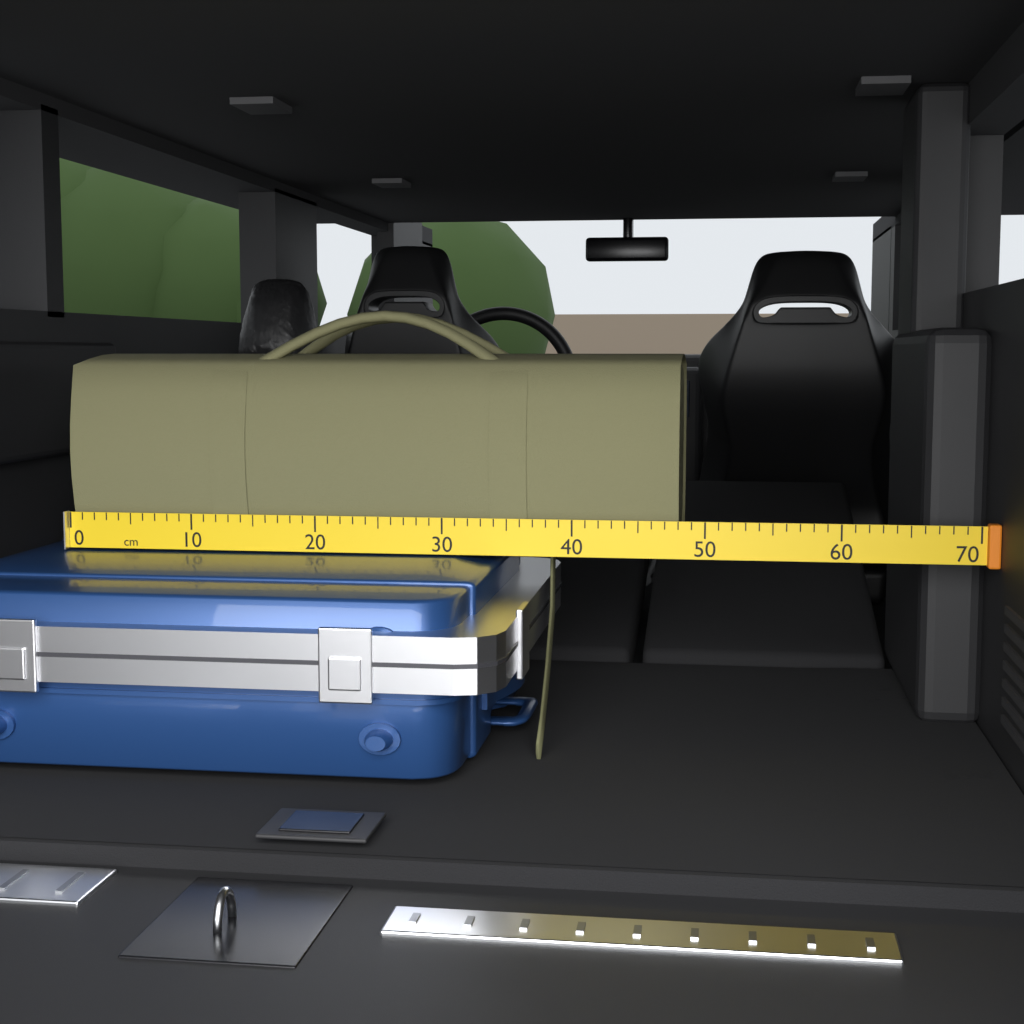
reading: 48 cm
